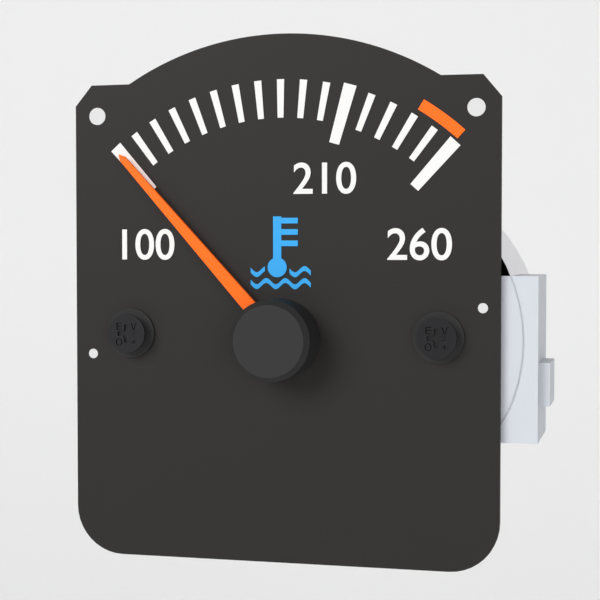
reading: 100 (no unit)
